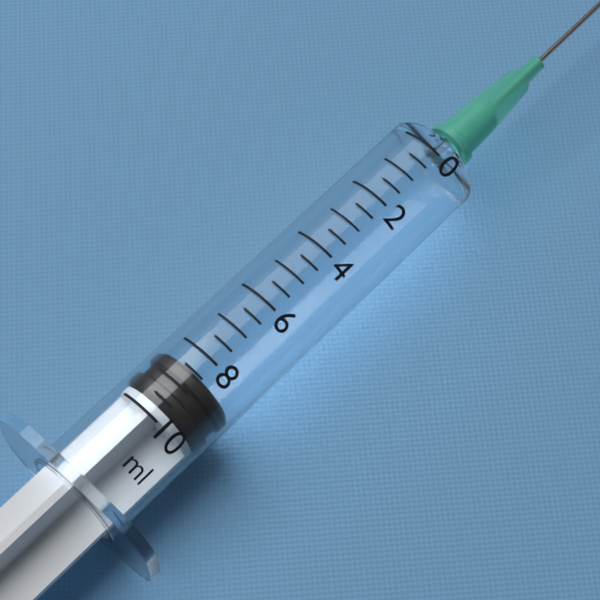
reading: 8.5 ml
